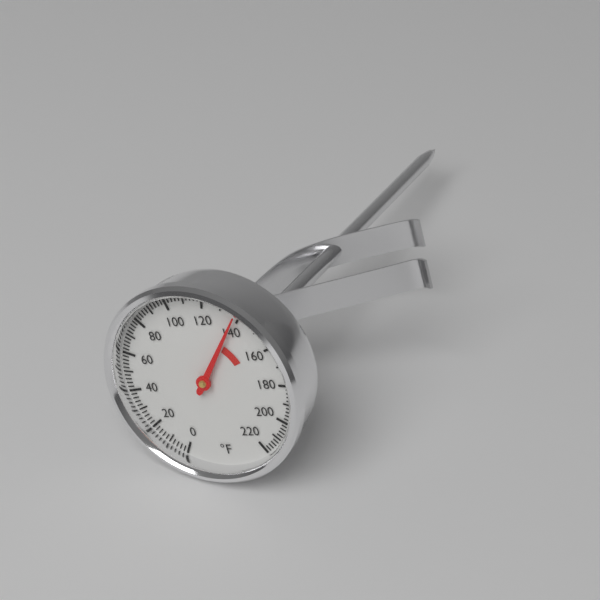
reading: 138 °F
